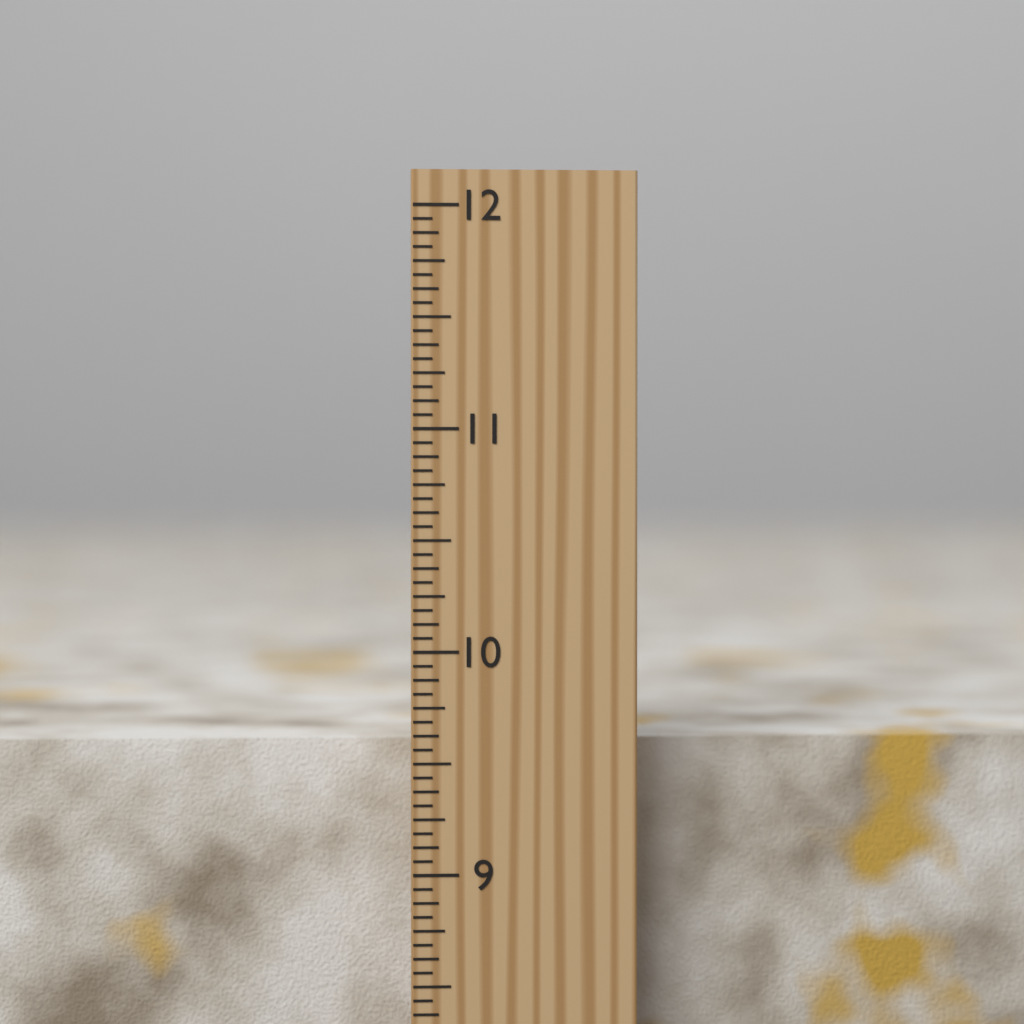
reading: 9.5625 inch
